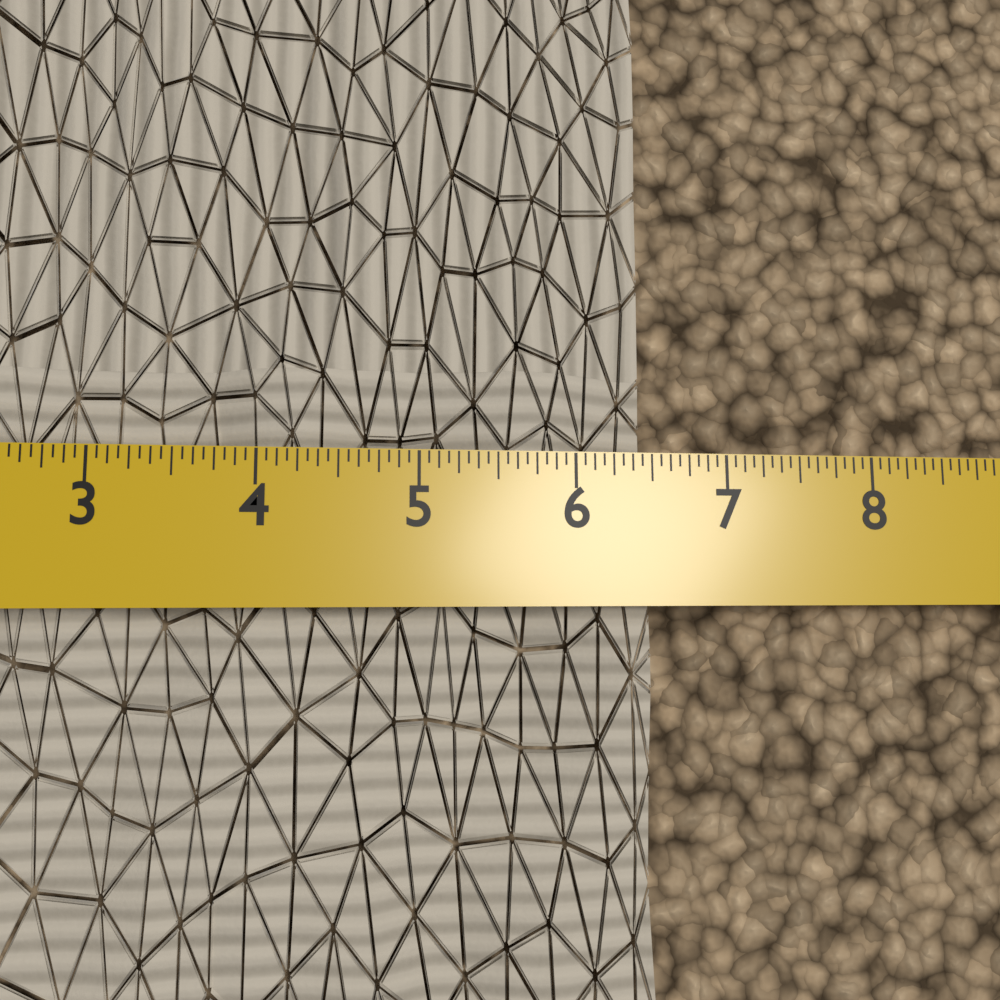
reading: 6.5000 in
